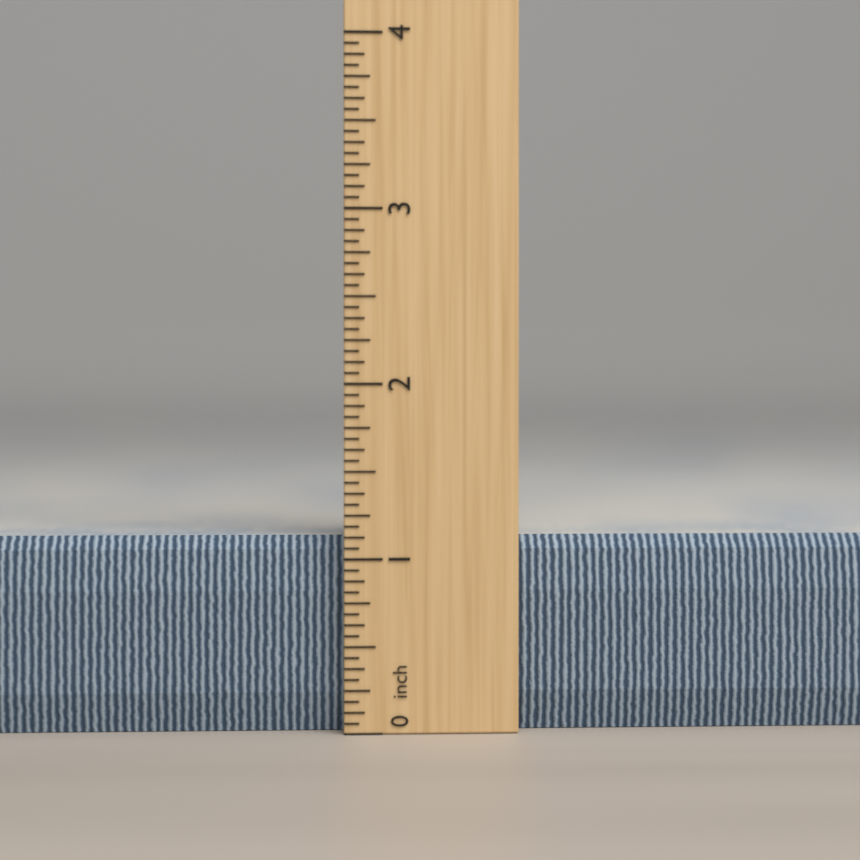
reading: 1.1250 inch
